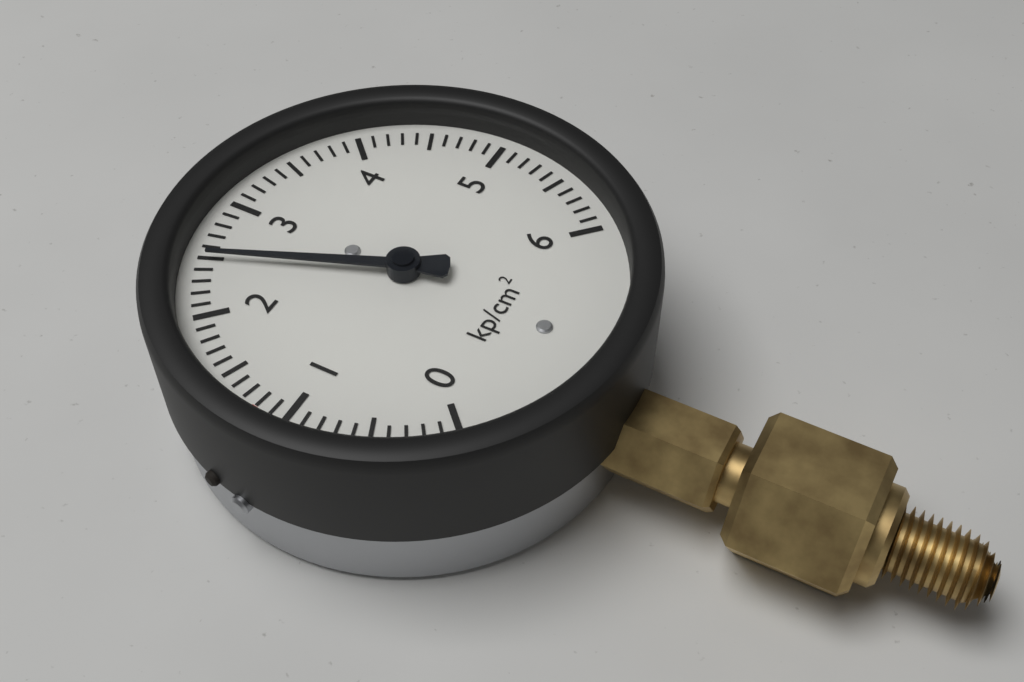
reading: 2.5 kp/cm²
